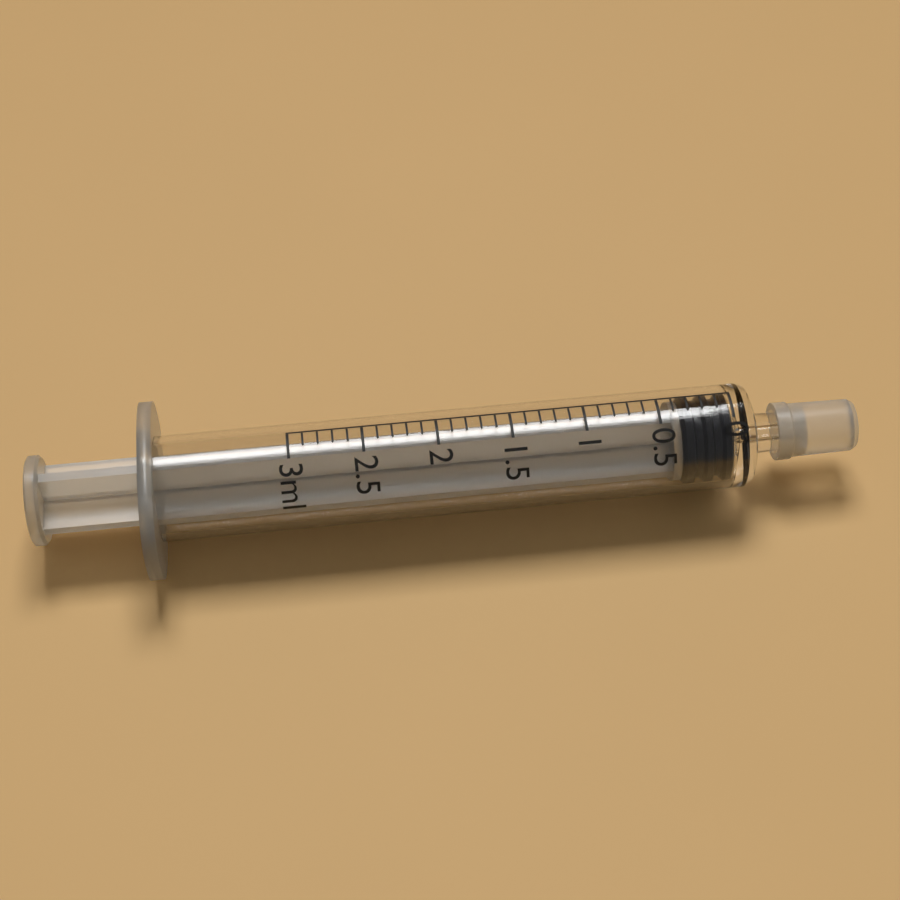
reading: 0.0 ml
